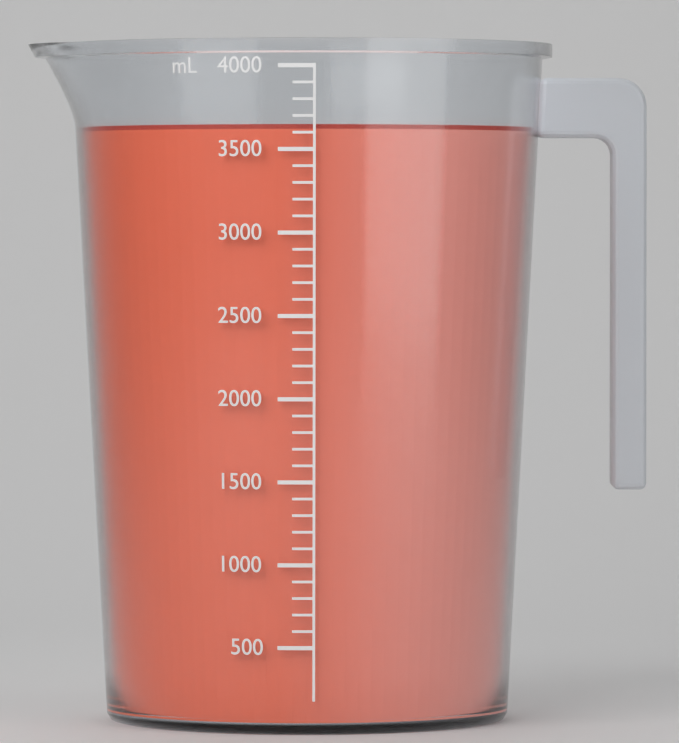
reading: 3650 mL
